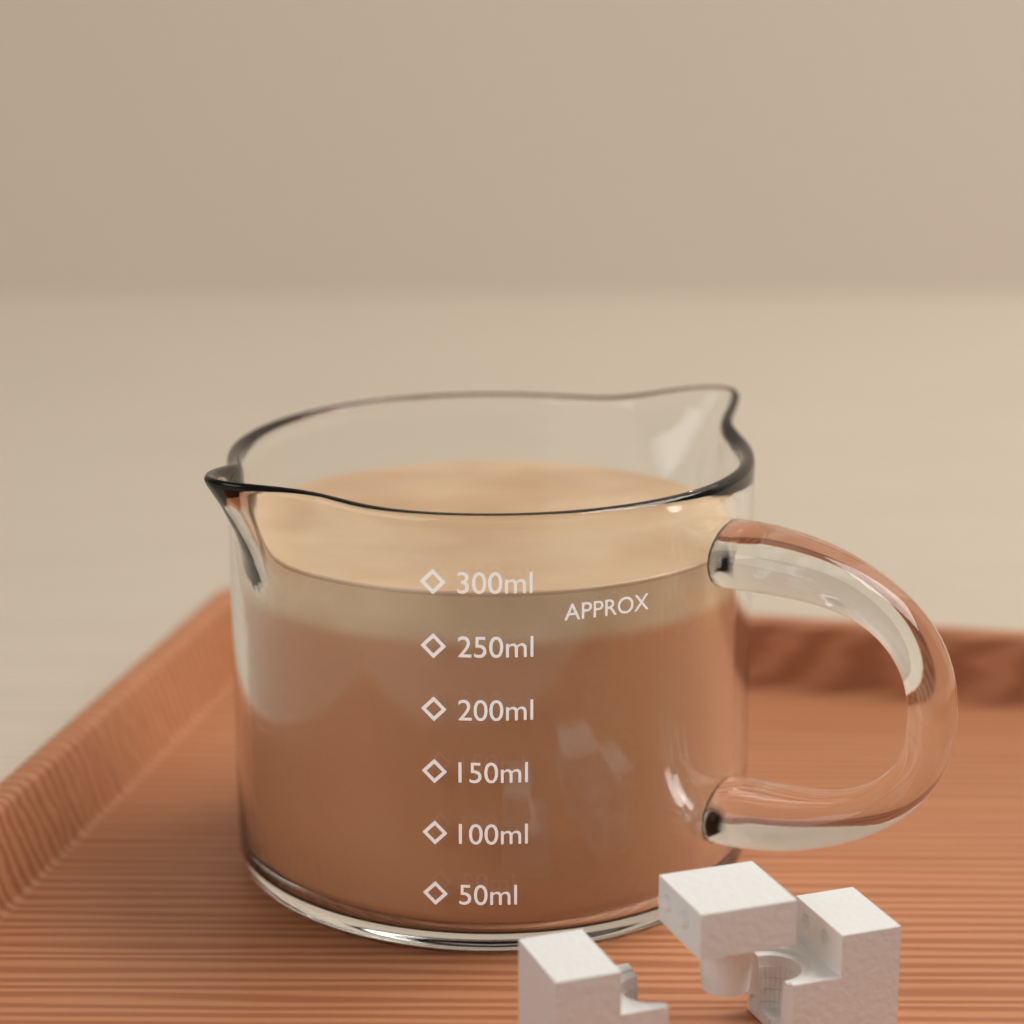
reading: 290 ml
